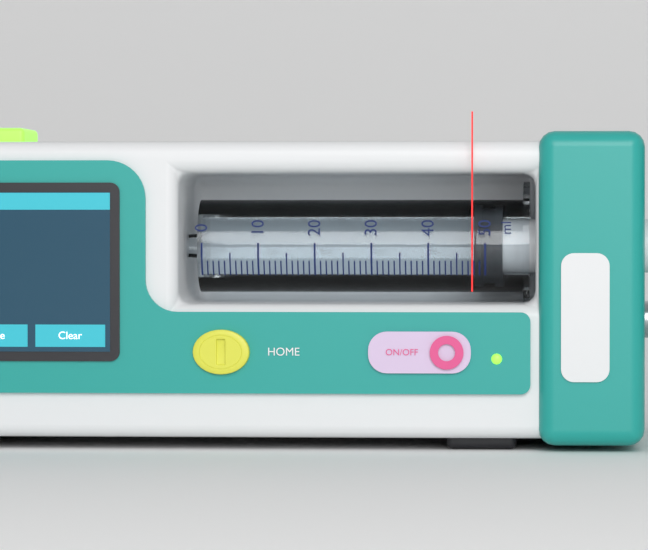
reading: 48 ml
